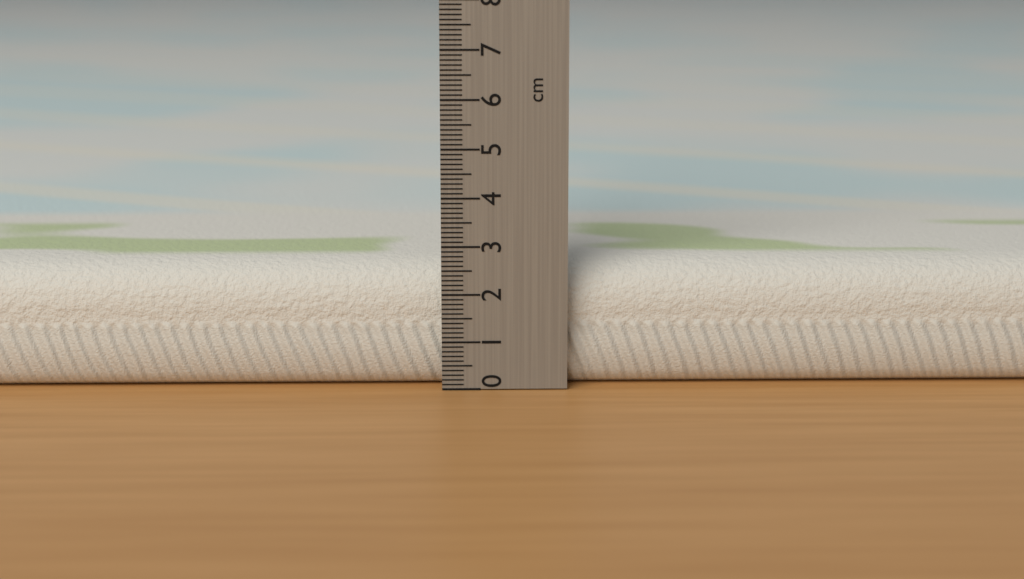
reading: 2.6 cm
